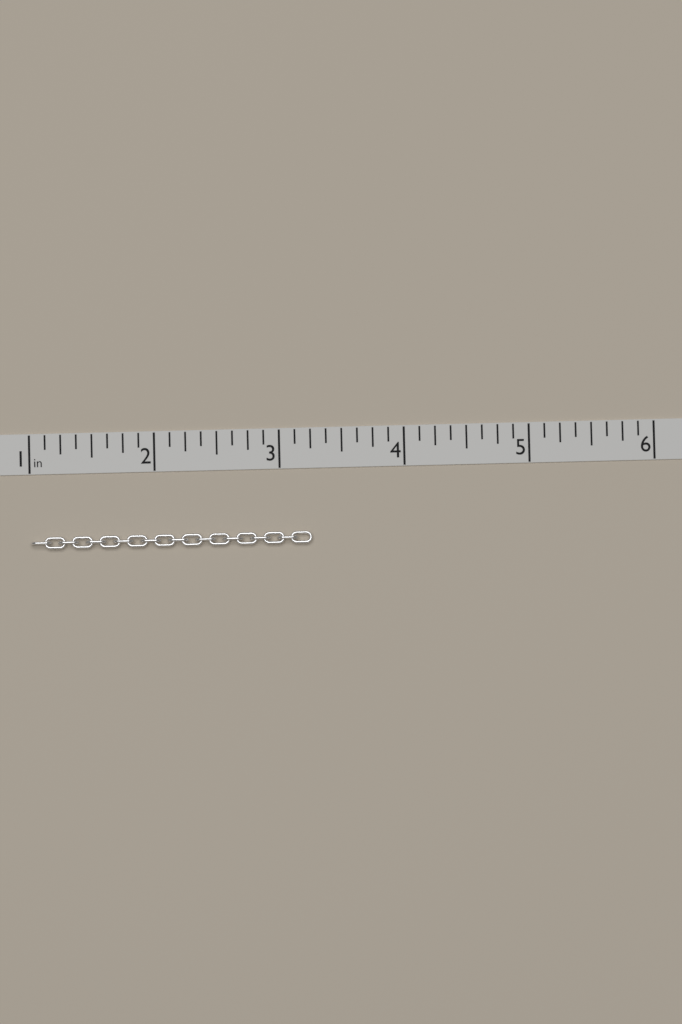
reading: 3.250 in
